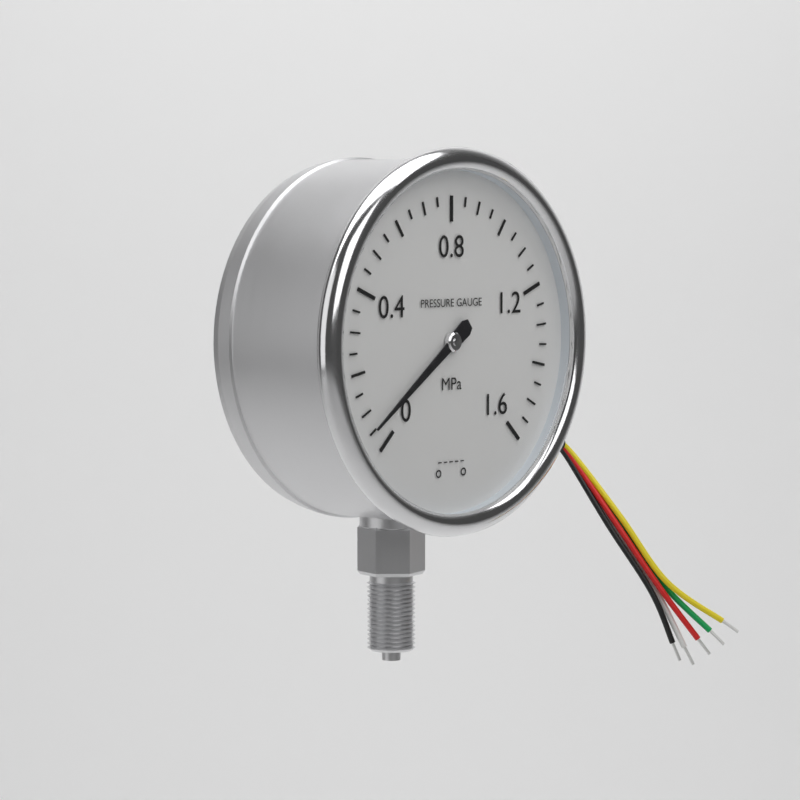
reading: 0.05 MPa
